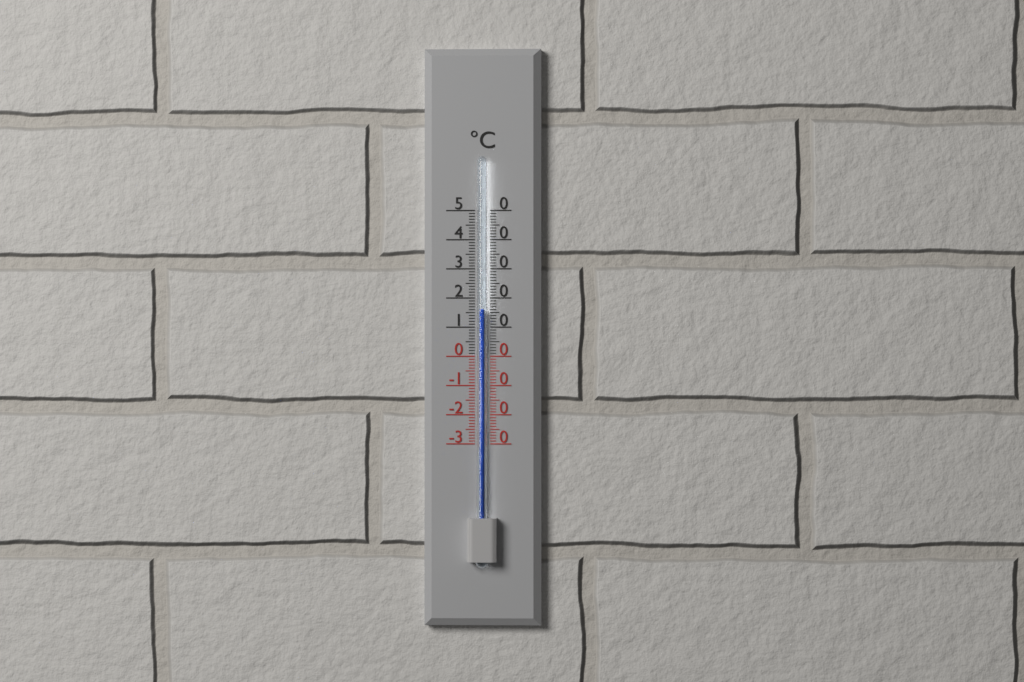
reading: 16 °C
